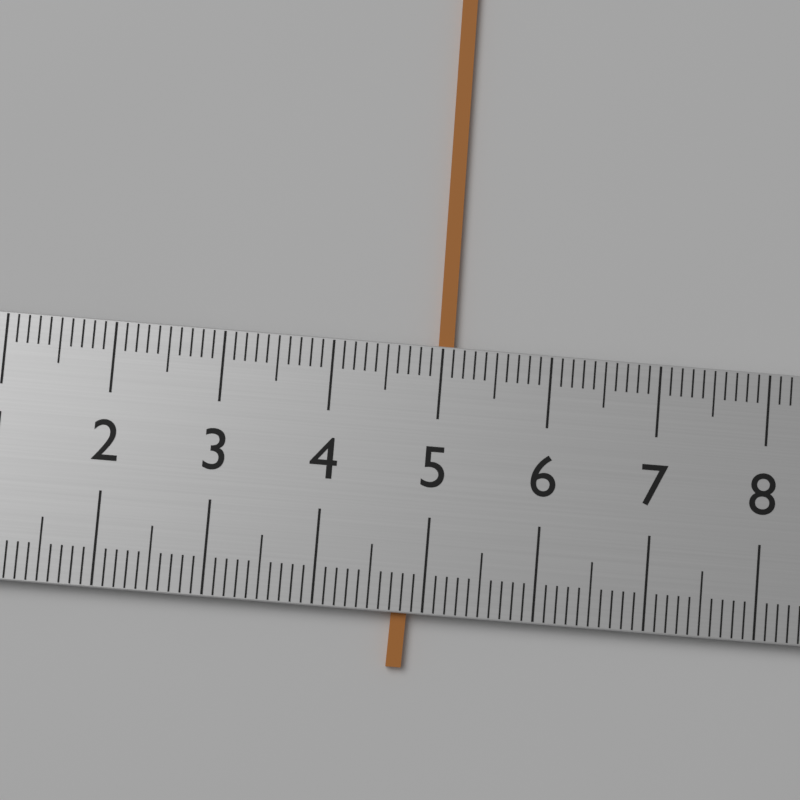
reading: 5.1 (no unit)
